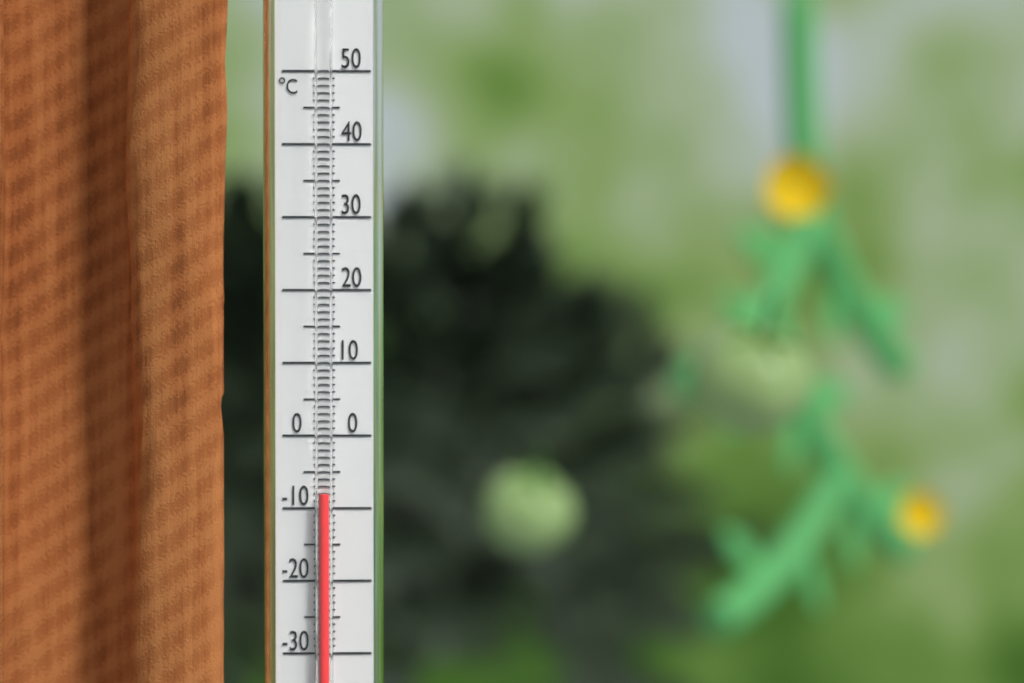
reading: -8 °C
